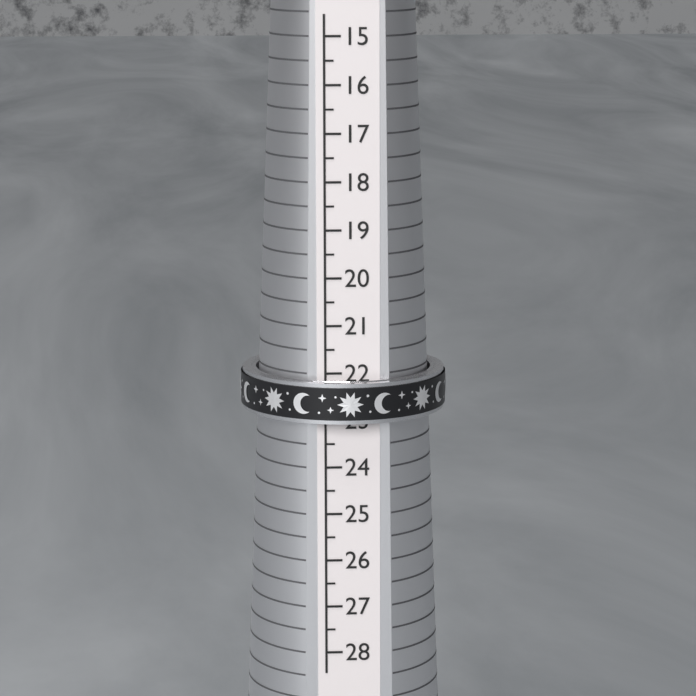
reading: 23.0 (no unit)
